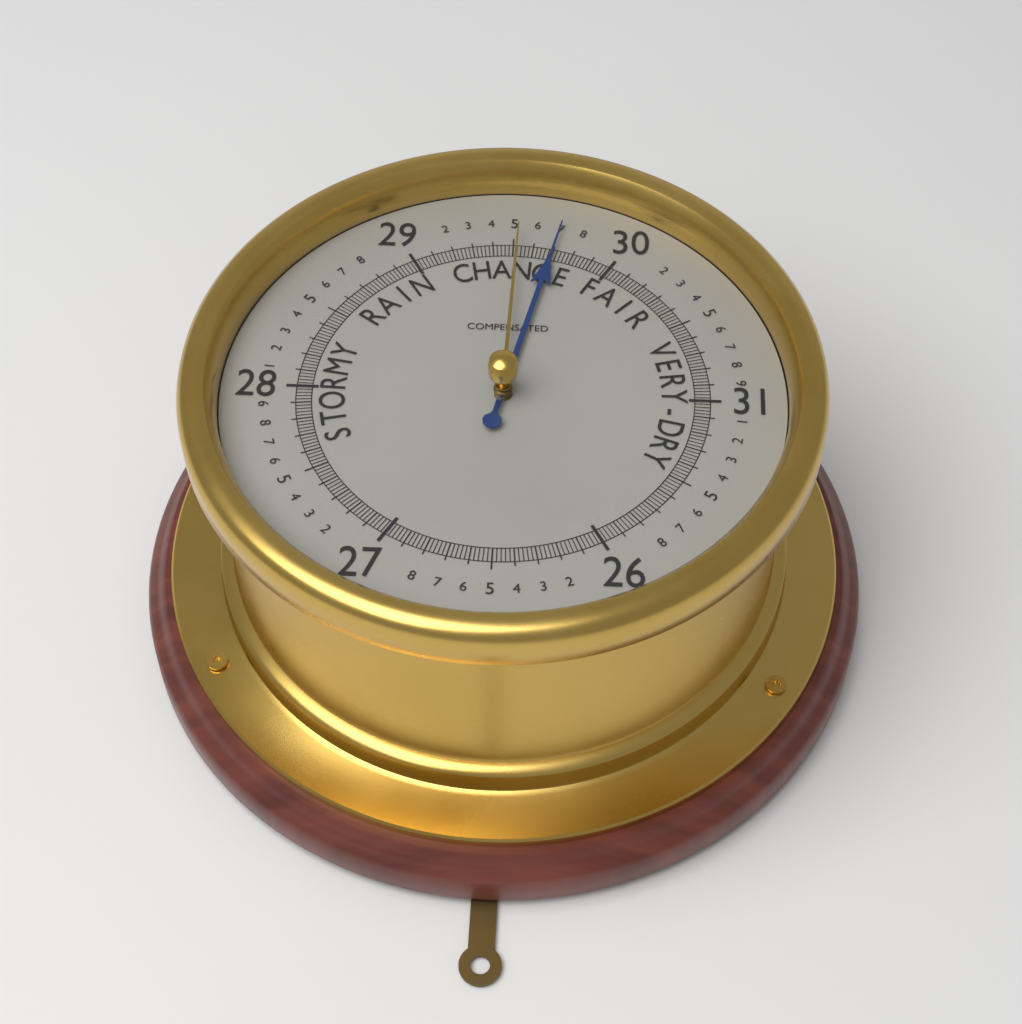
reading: 29.70 (no unit)
